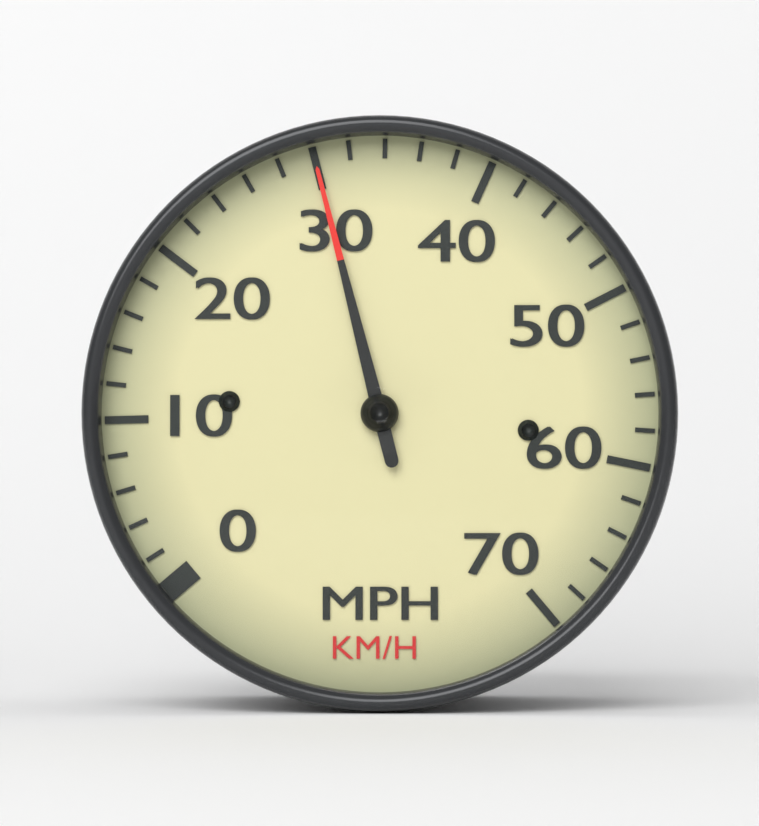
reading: 30 mph
